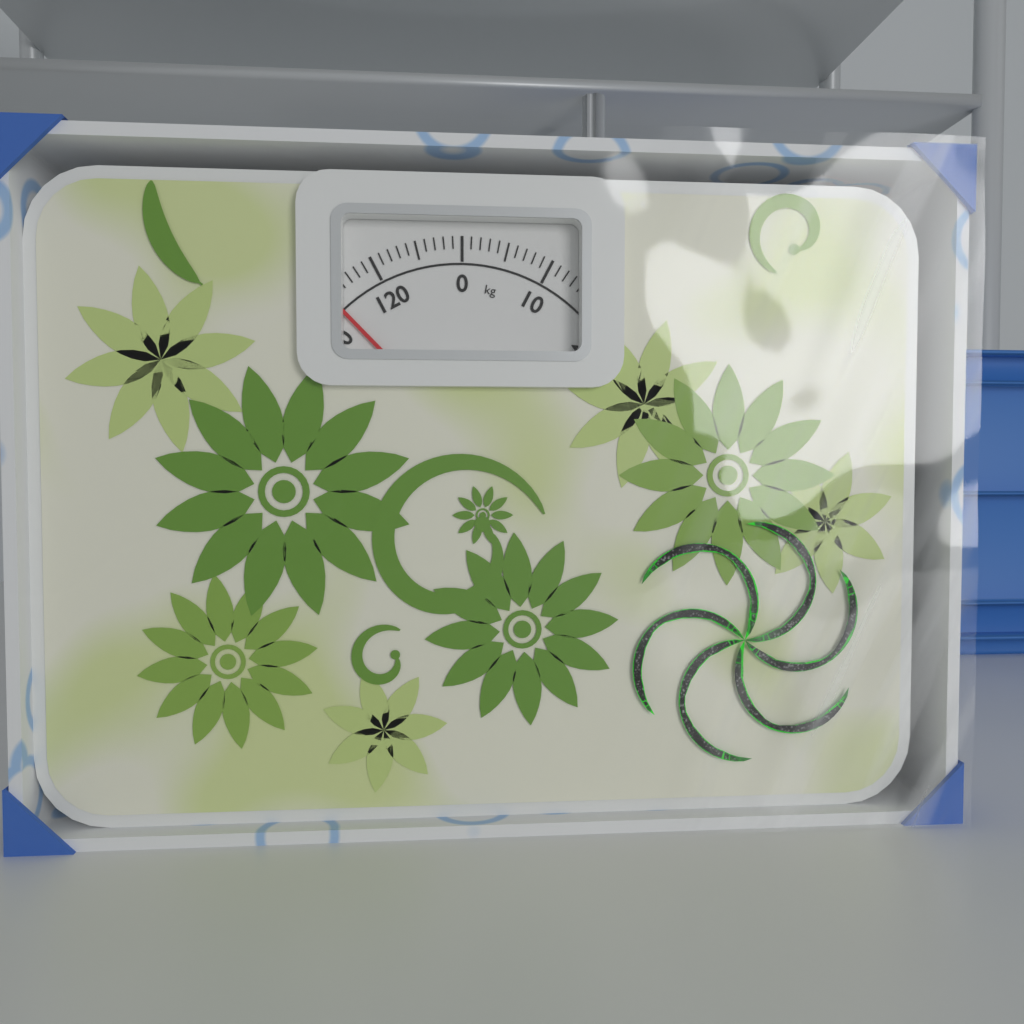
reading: 114 kg
